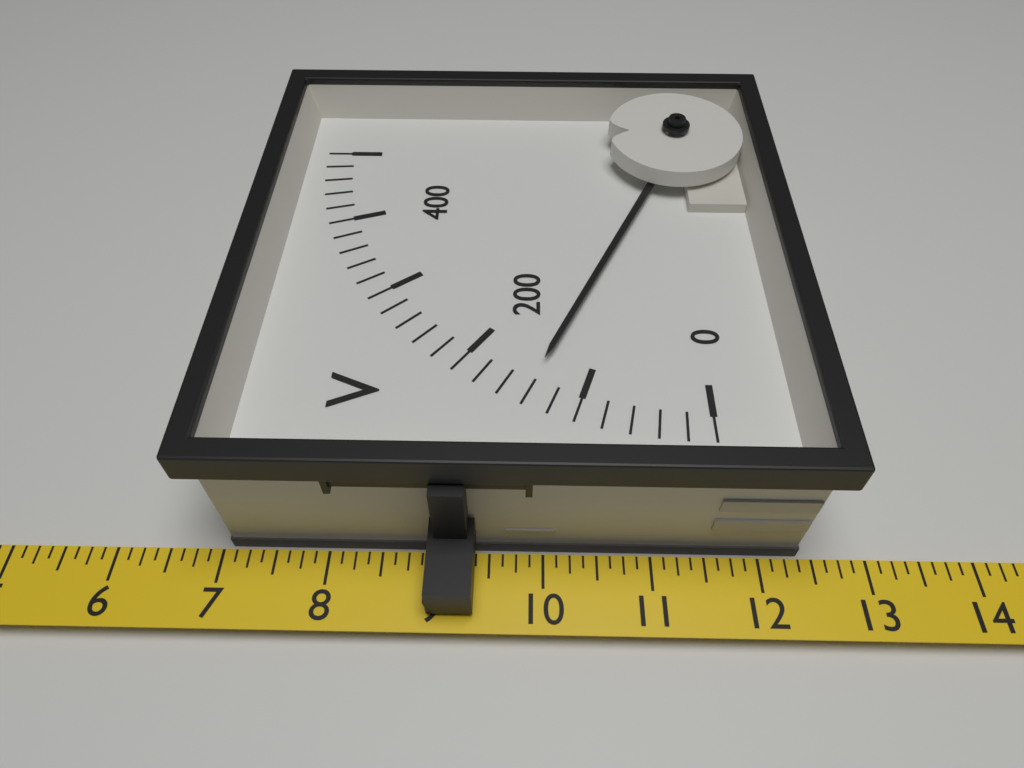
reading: 140 V
